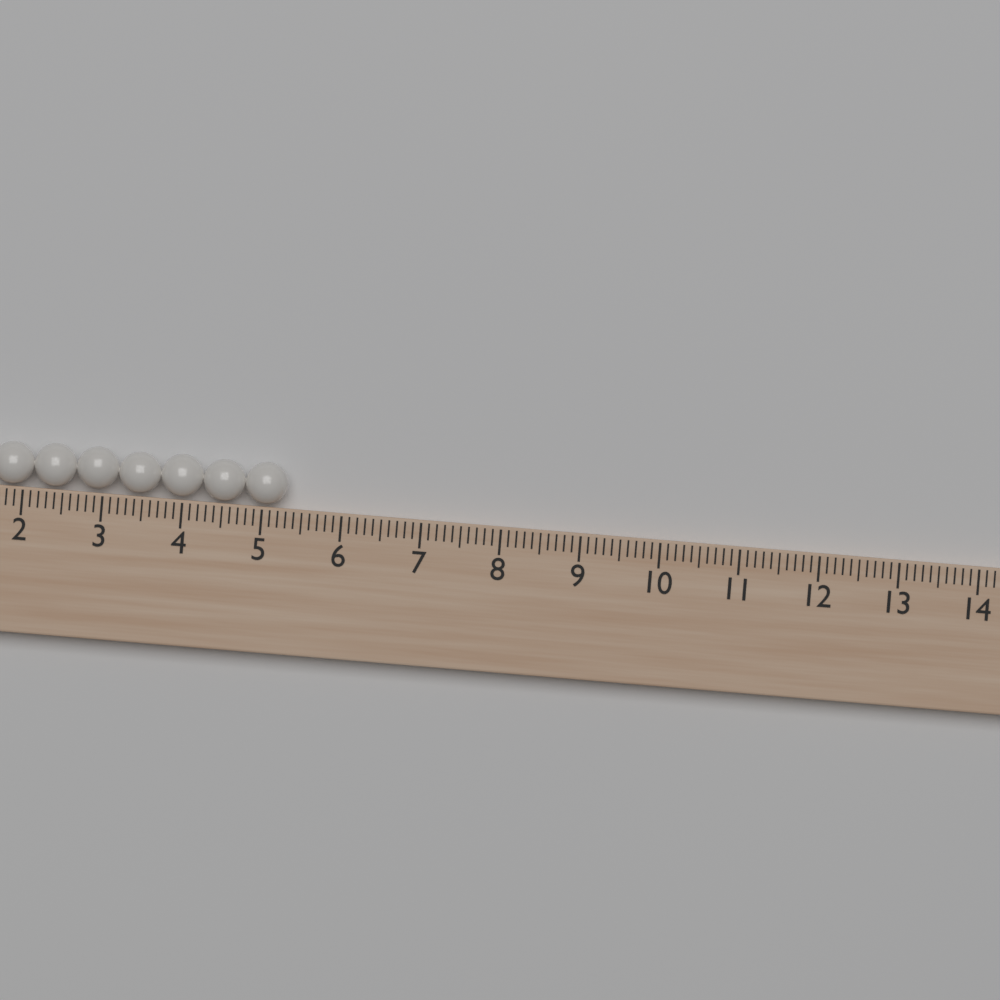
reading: 5.3 (no unit)
